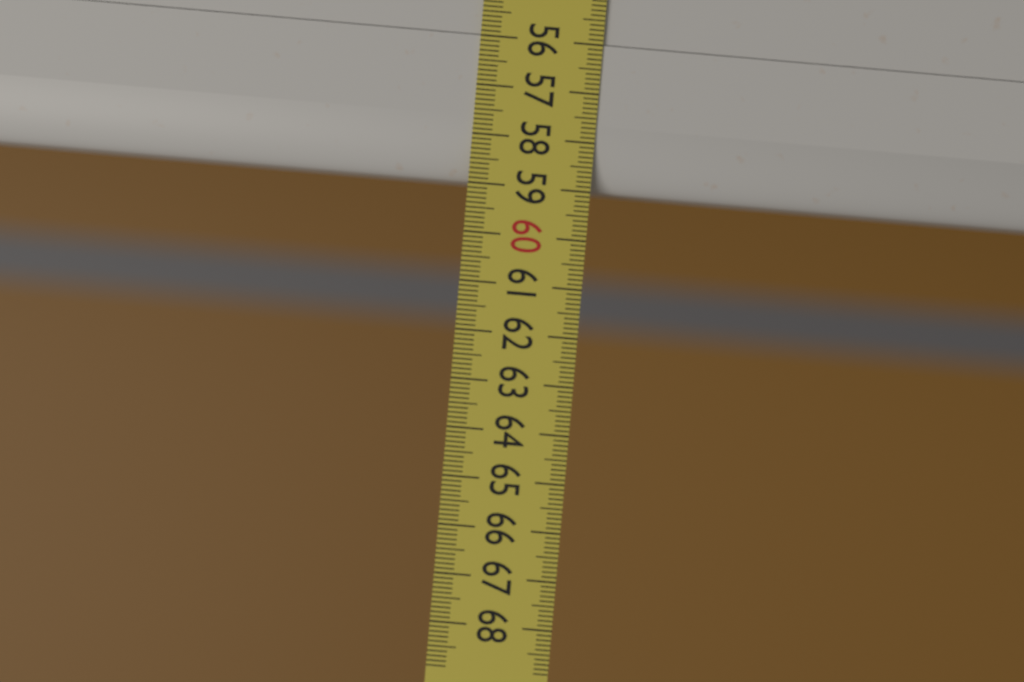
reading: 59.0 (no unit)
